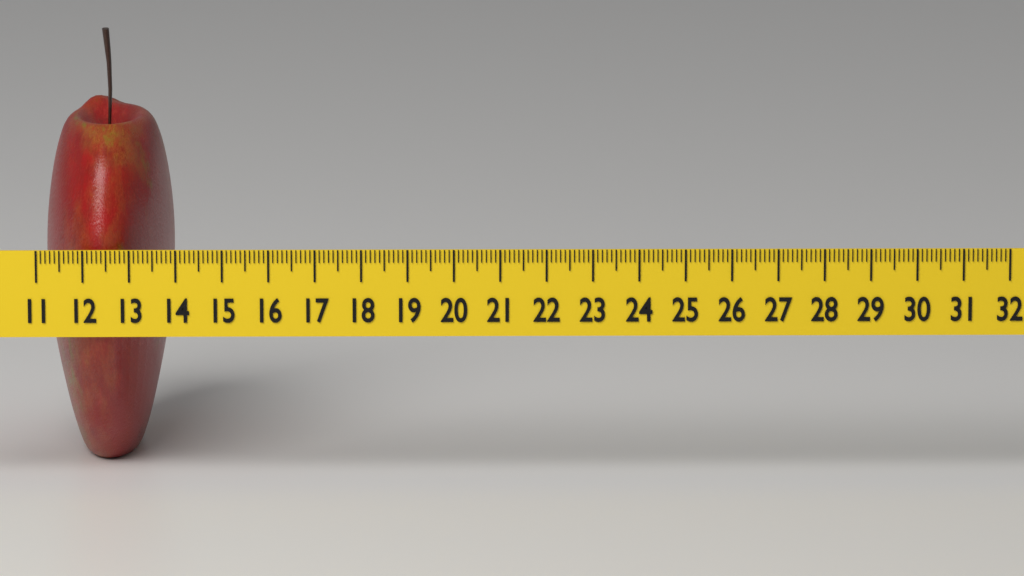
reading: 13.8 (no unit)
